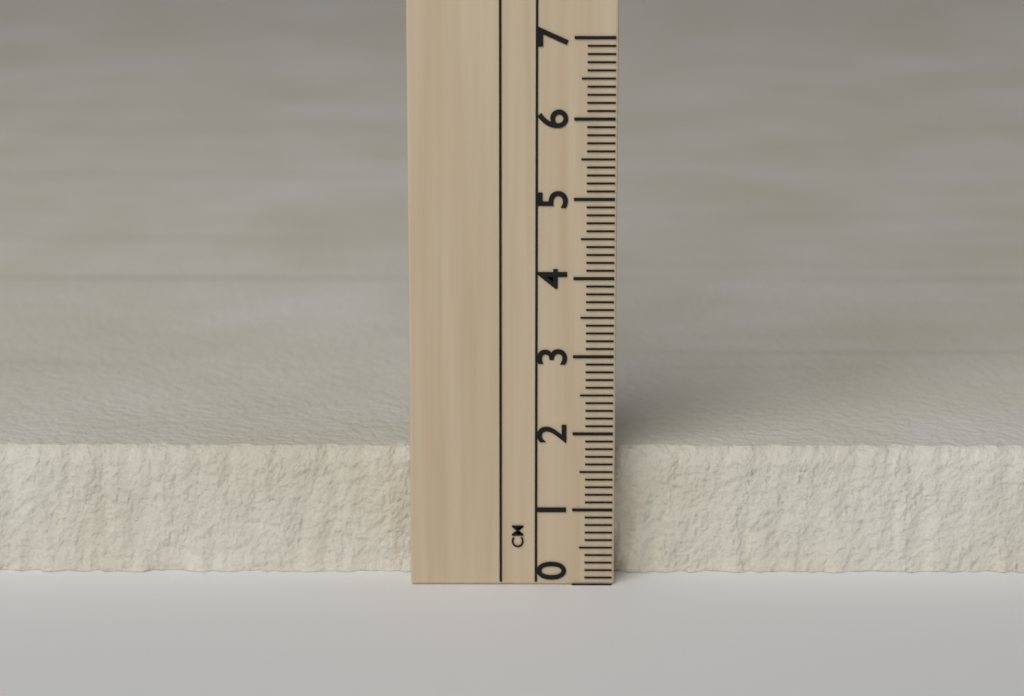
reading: 1.7 cm
